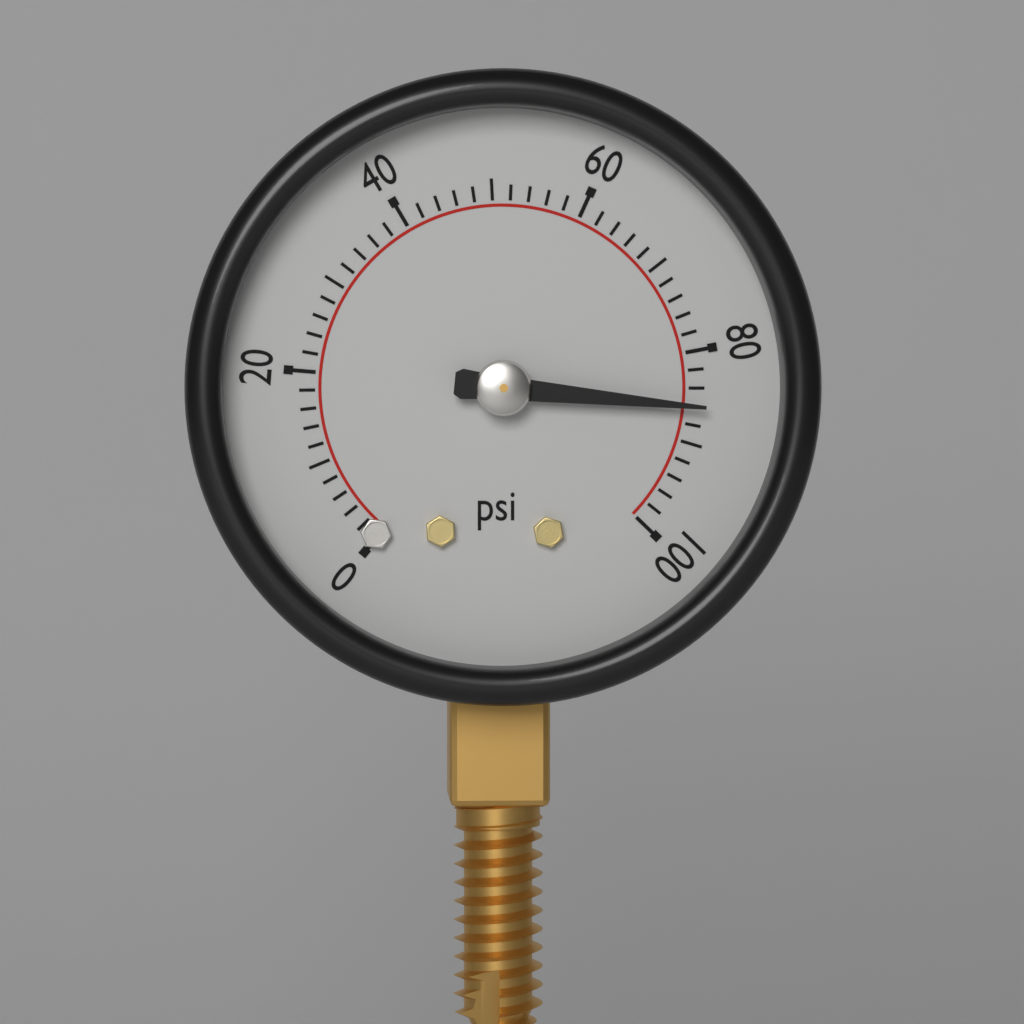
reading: 86 psi
